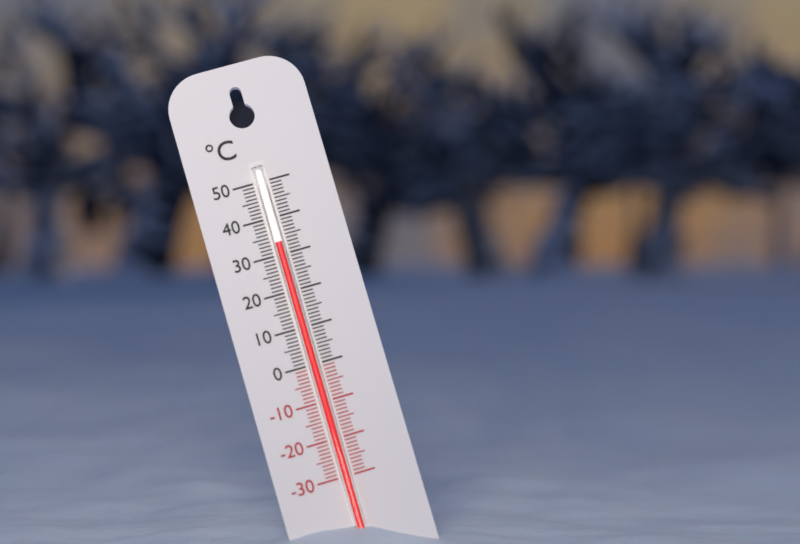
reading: 33 °C
